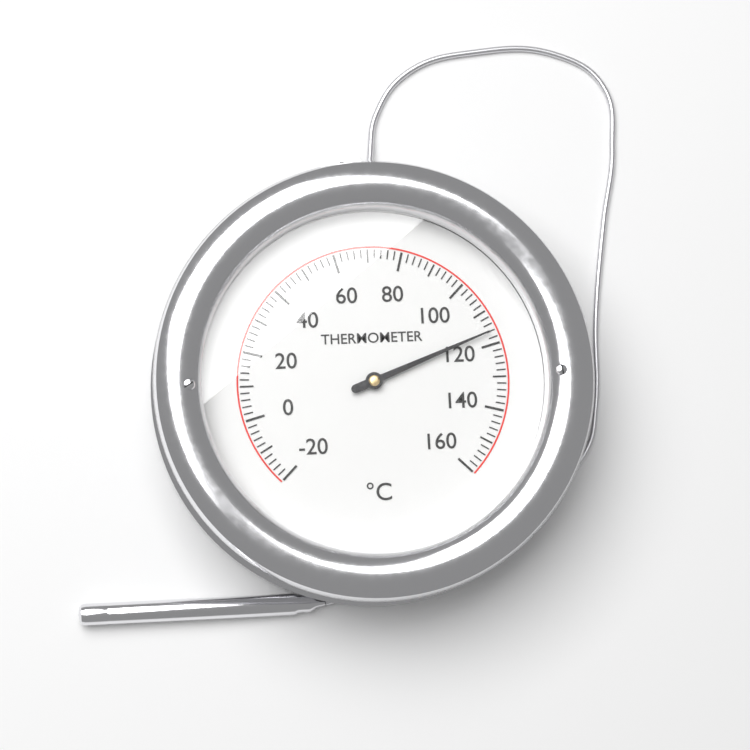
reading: 116 °C
